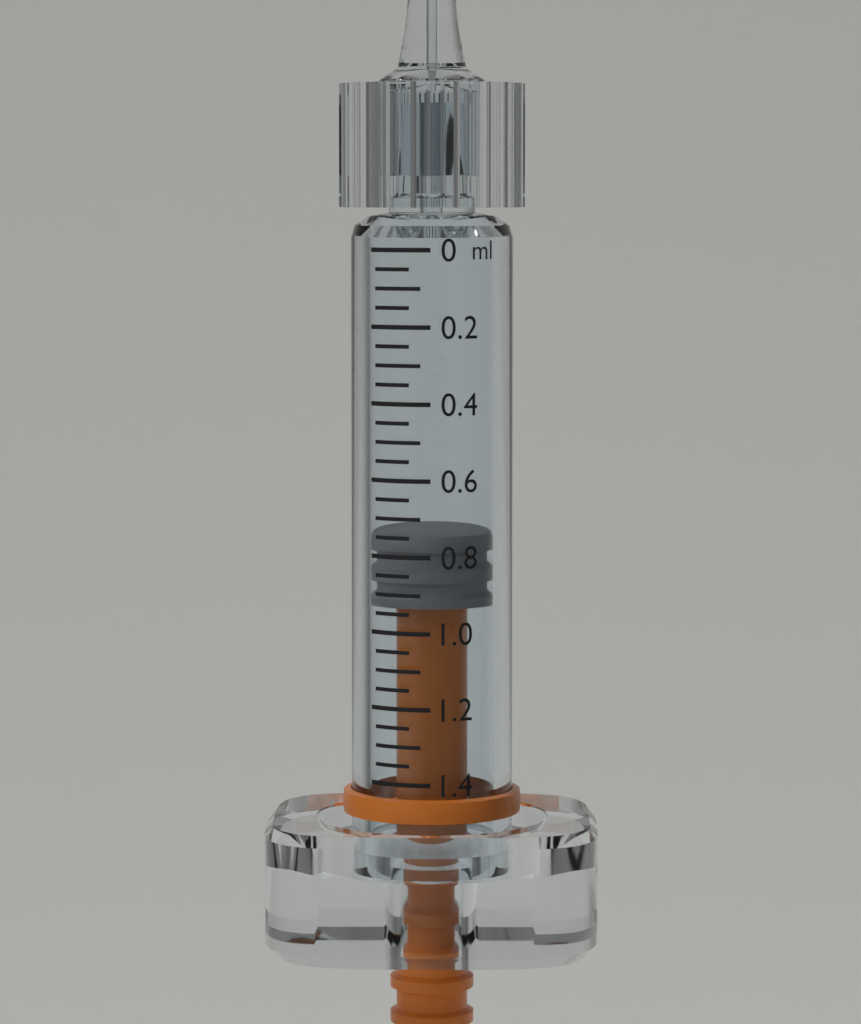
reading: 0.75 ml
